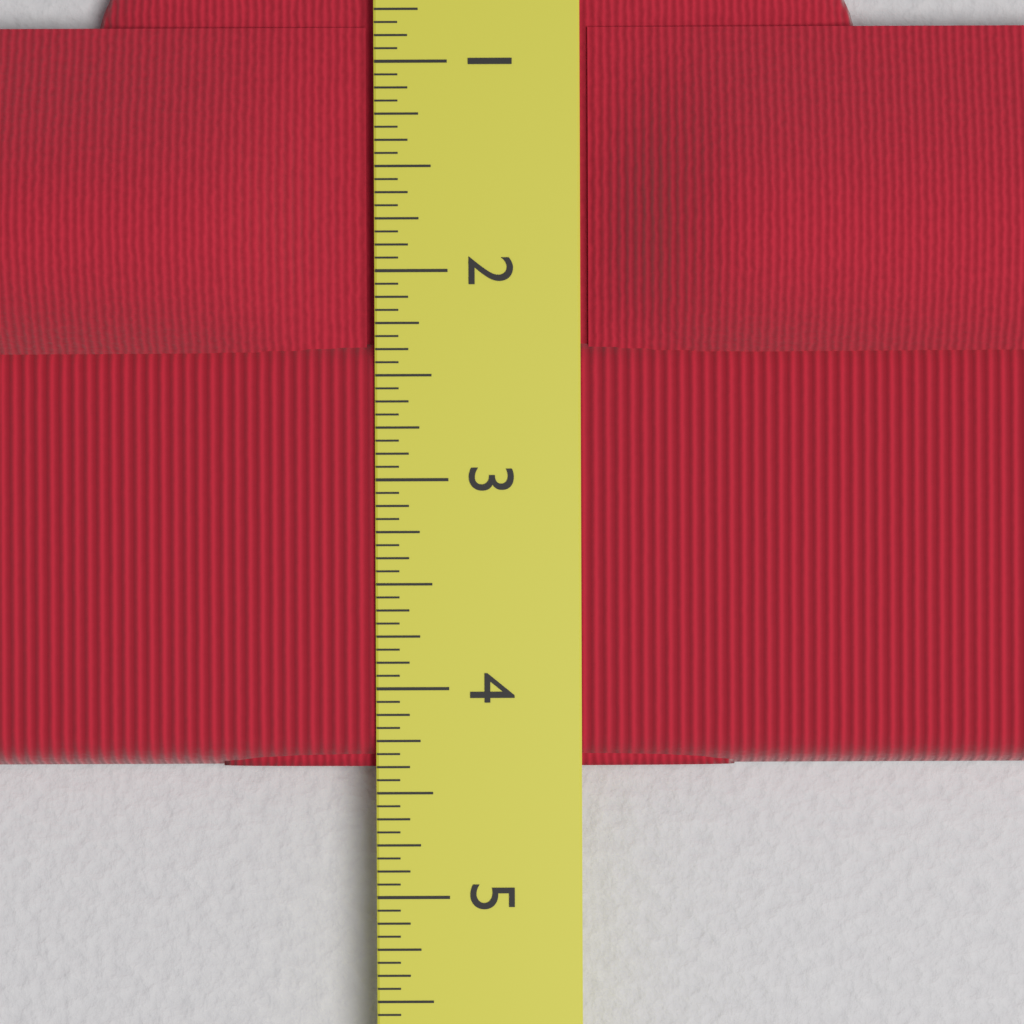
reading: 4.3750 in
